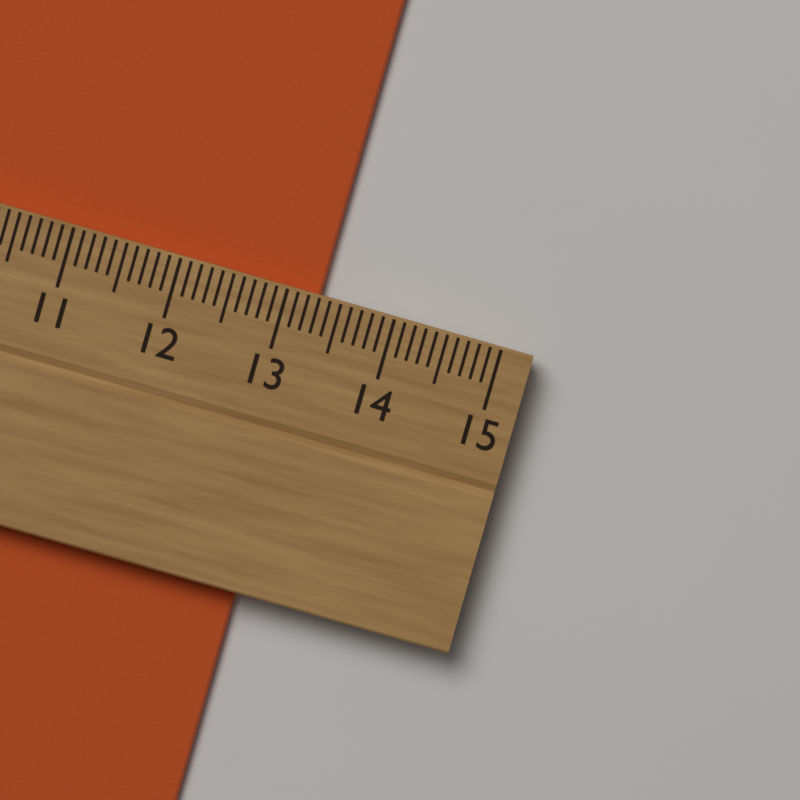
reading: 13.3 cm
